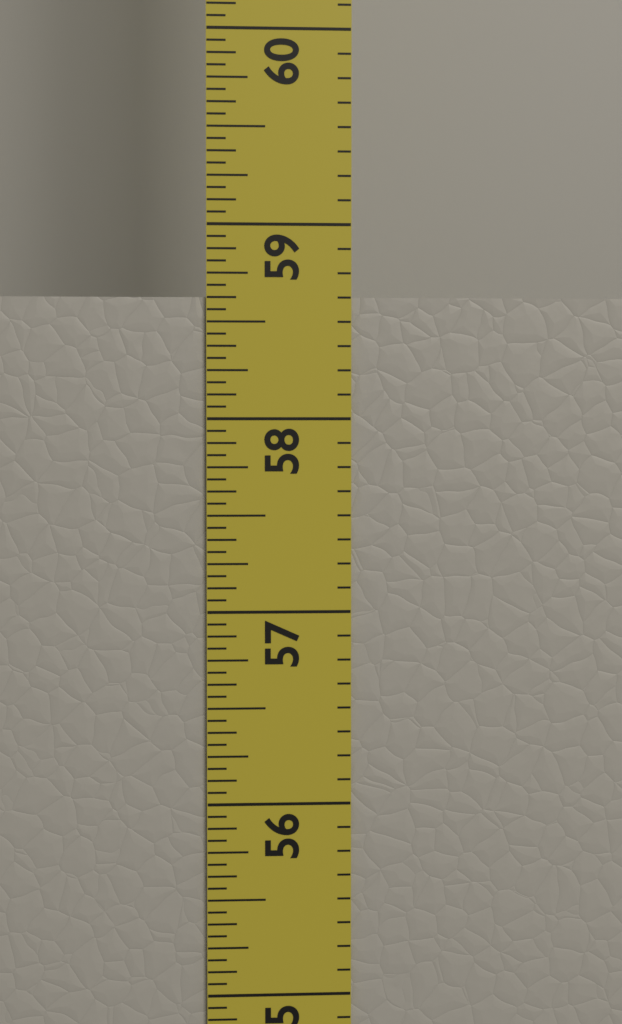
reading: 58.6250 in
